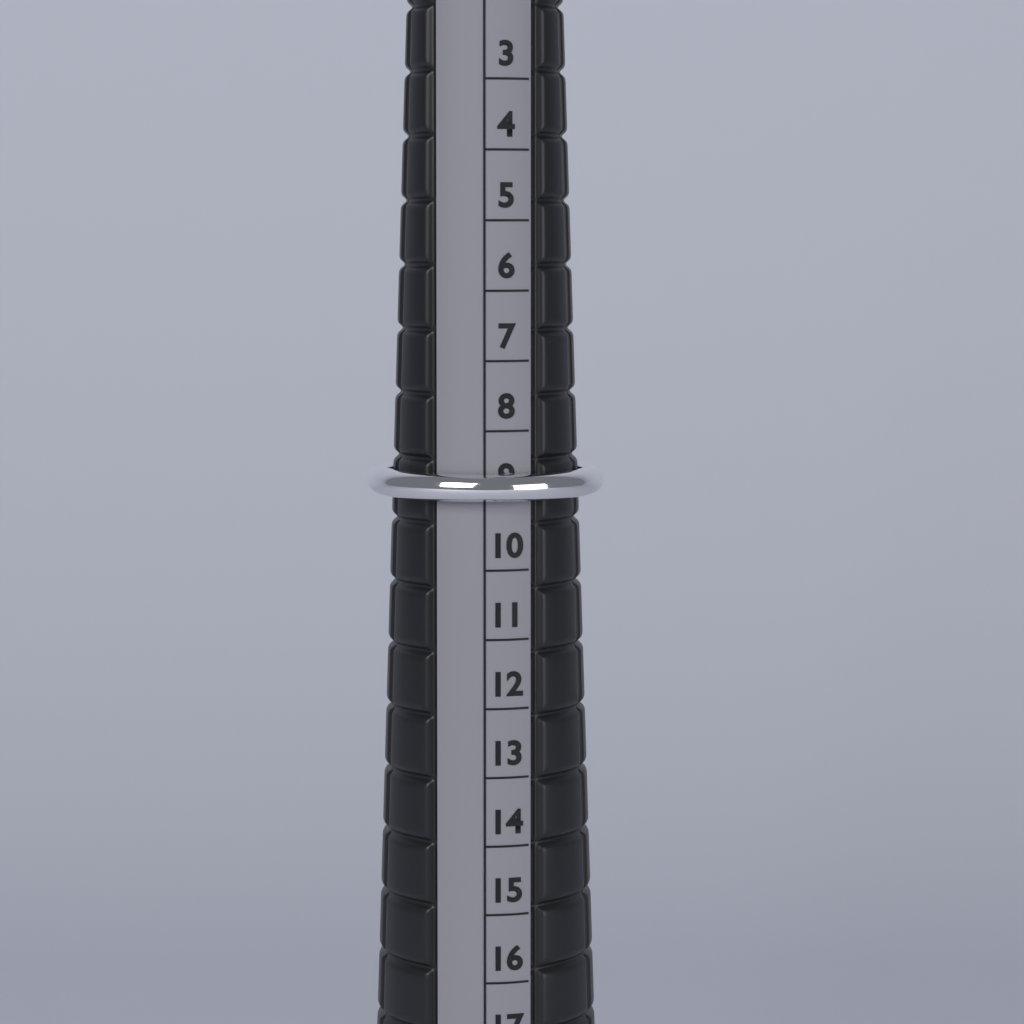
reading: 9 (no unit)
